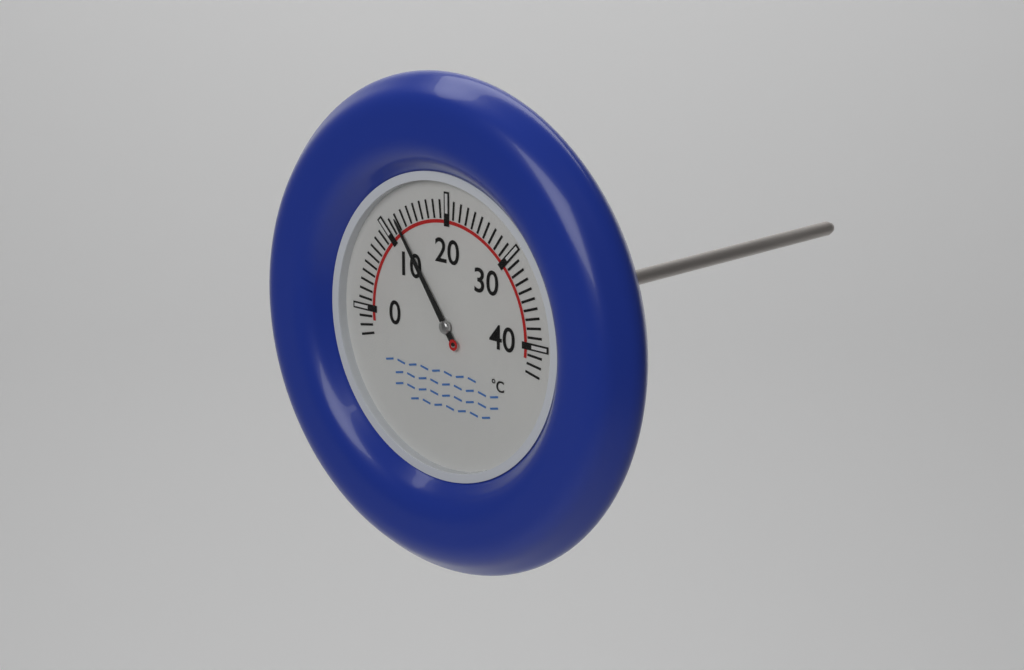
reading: 12 °C
